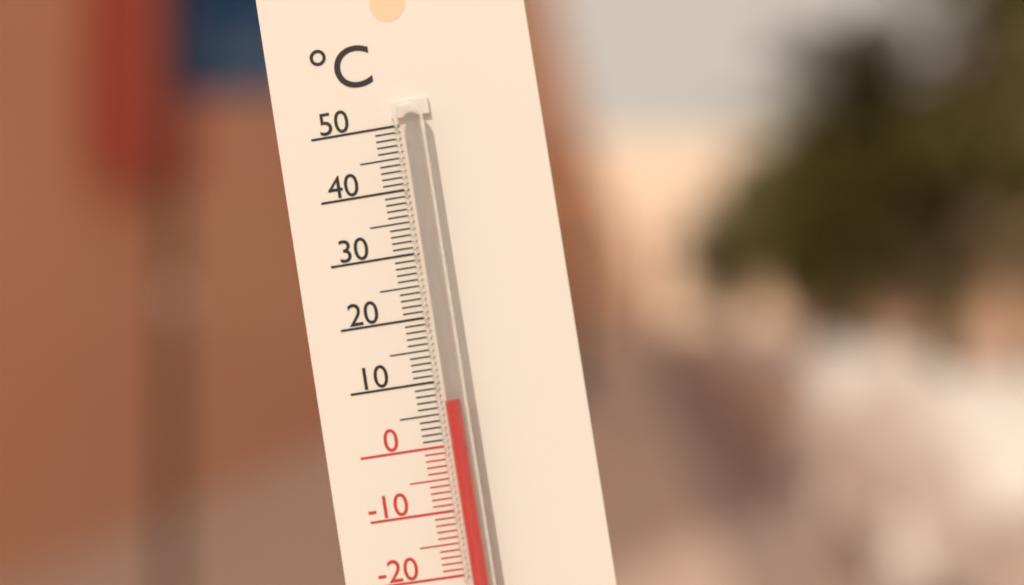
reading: 7 °C
